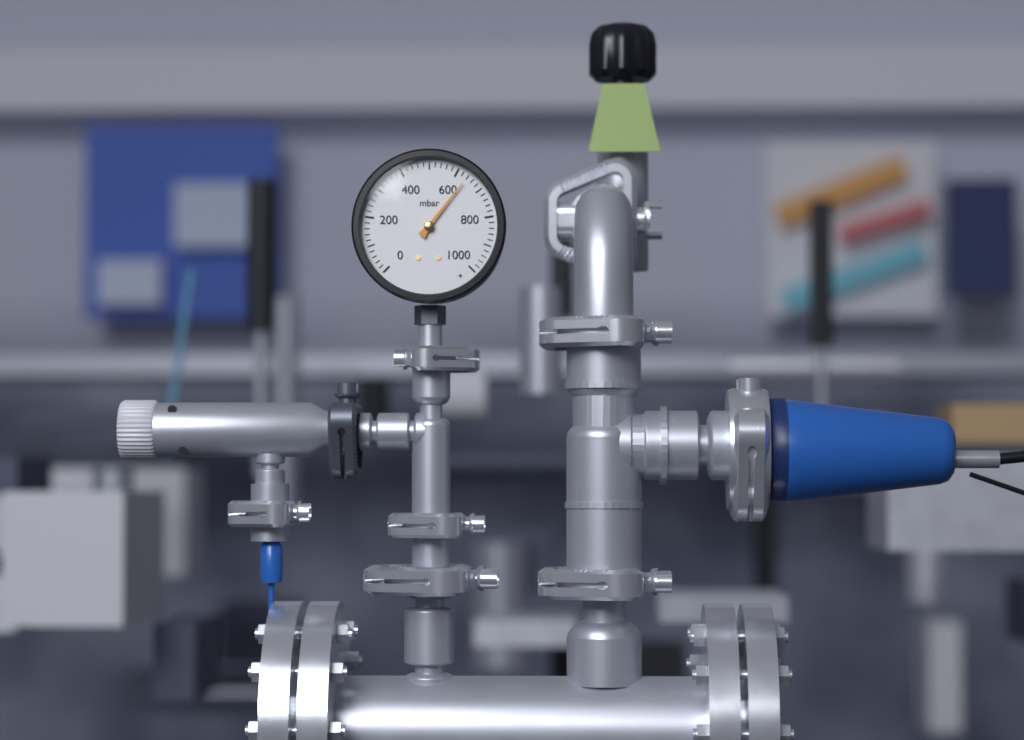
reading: 640 mbar
